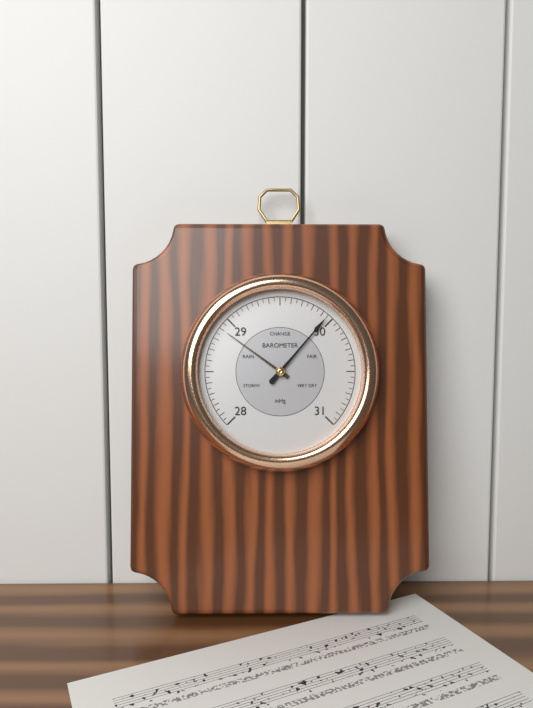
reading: 29.95 inHg
